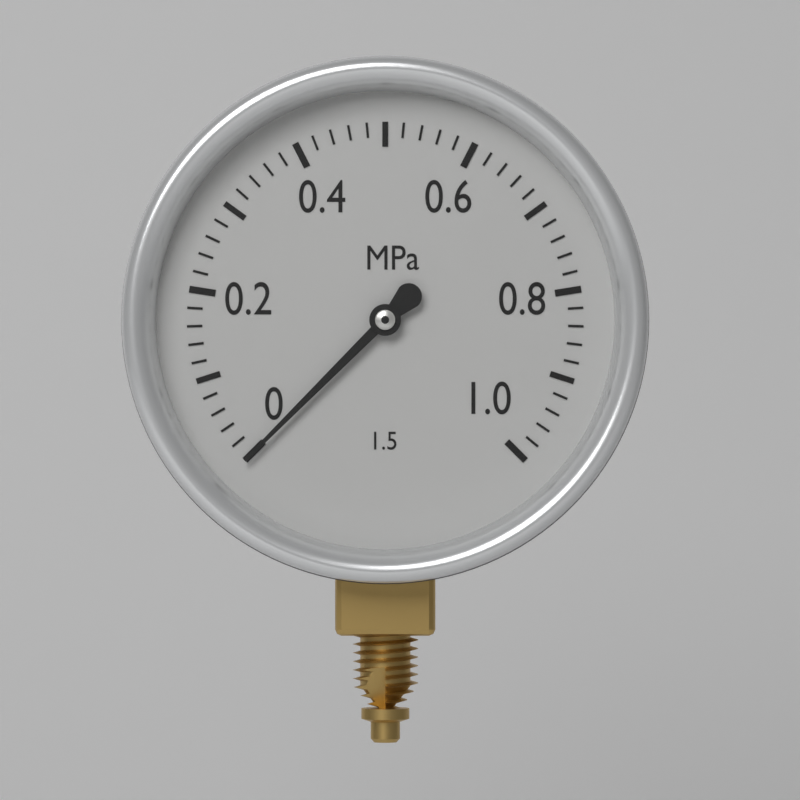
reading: 0.00 MPa
